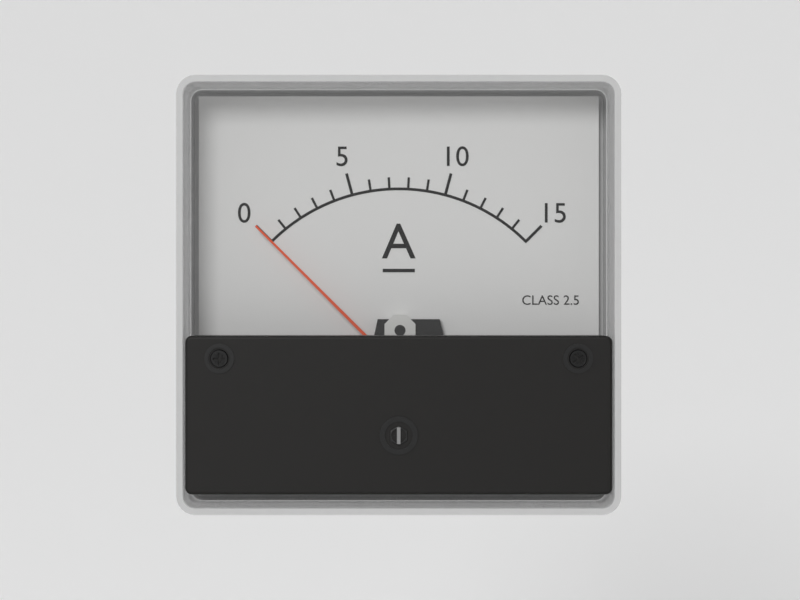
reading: 0 A
